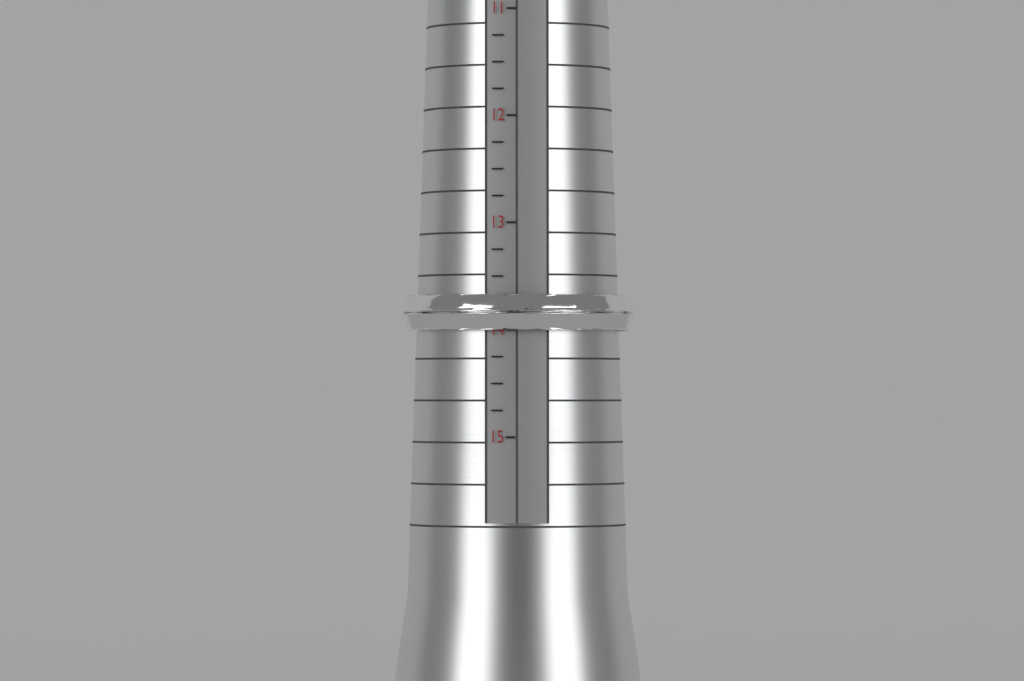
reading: 14.00 (no unit)
